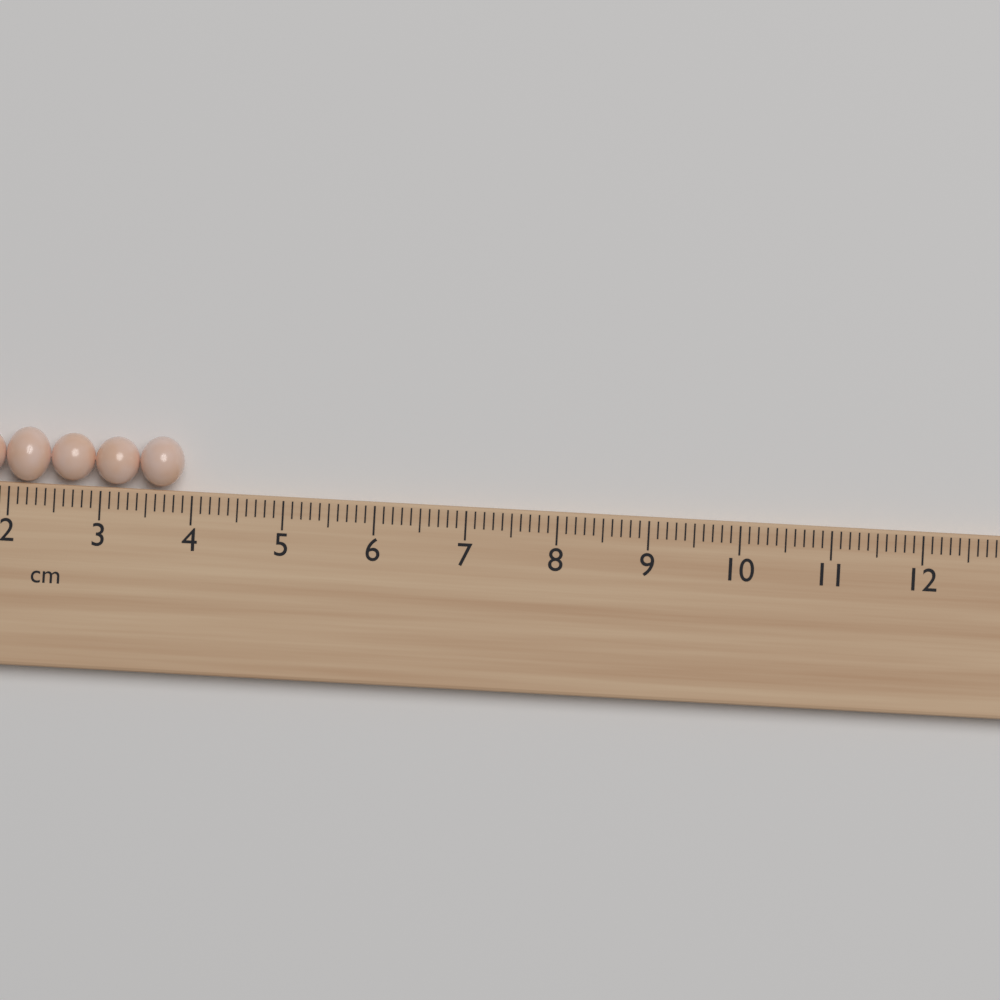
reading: 3.9 cm
